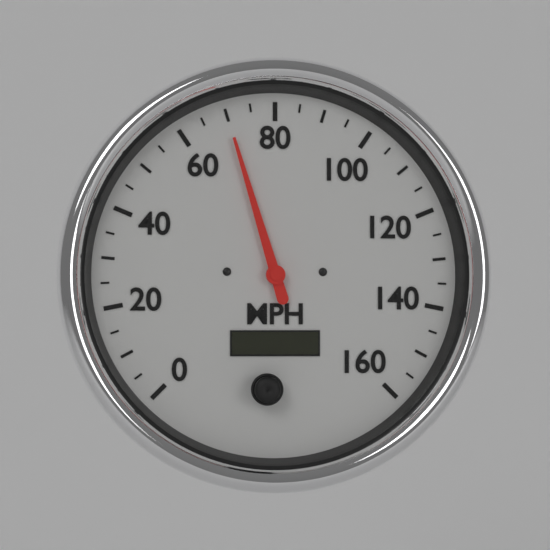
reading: 70 MPH
